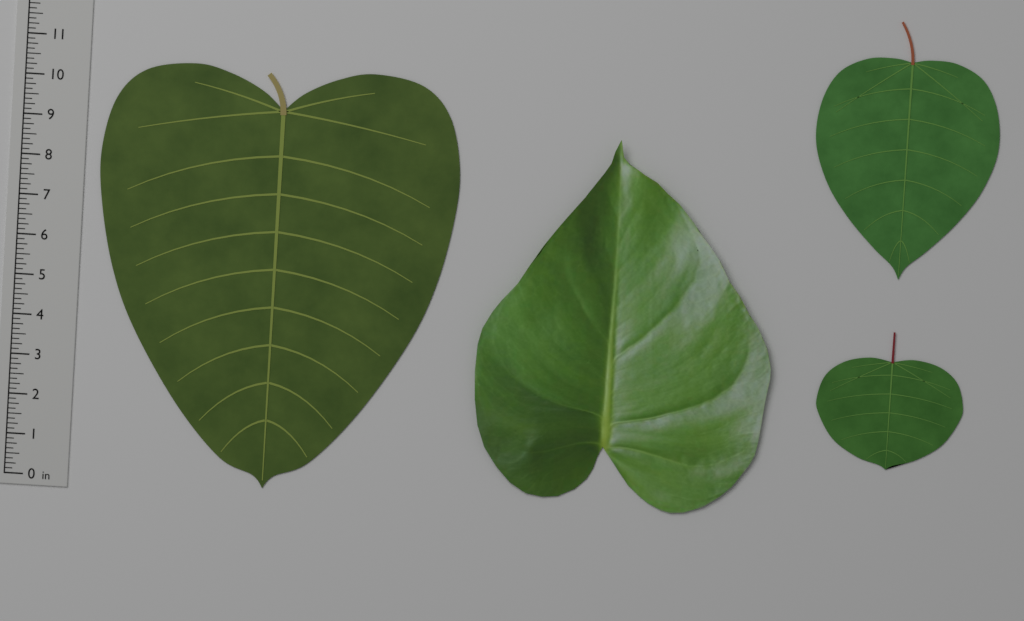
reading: 10.500 in
